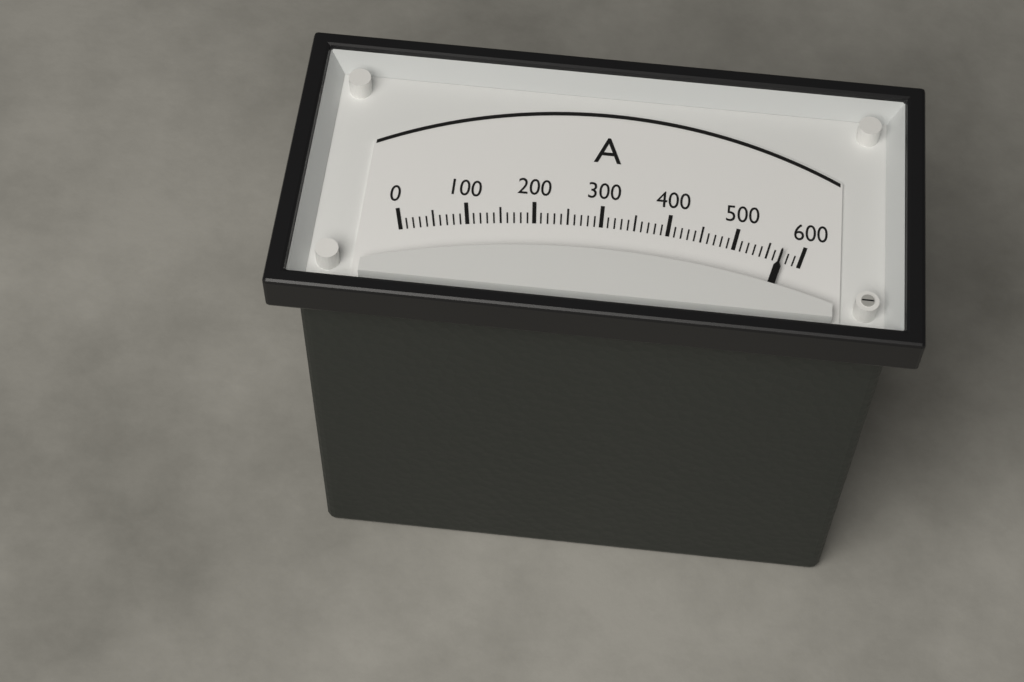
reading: 570 A
